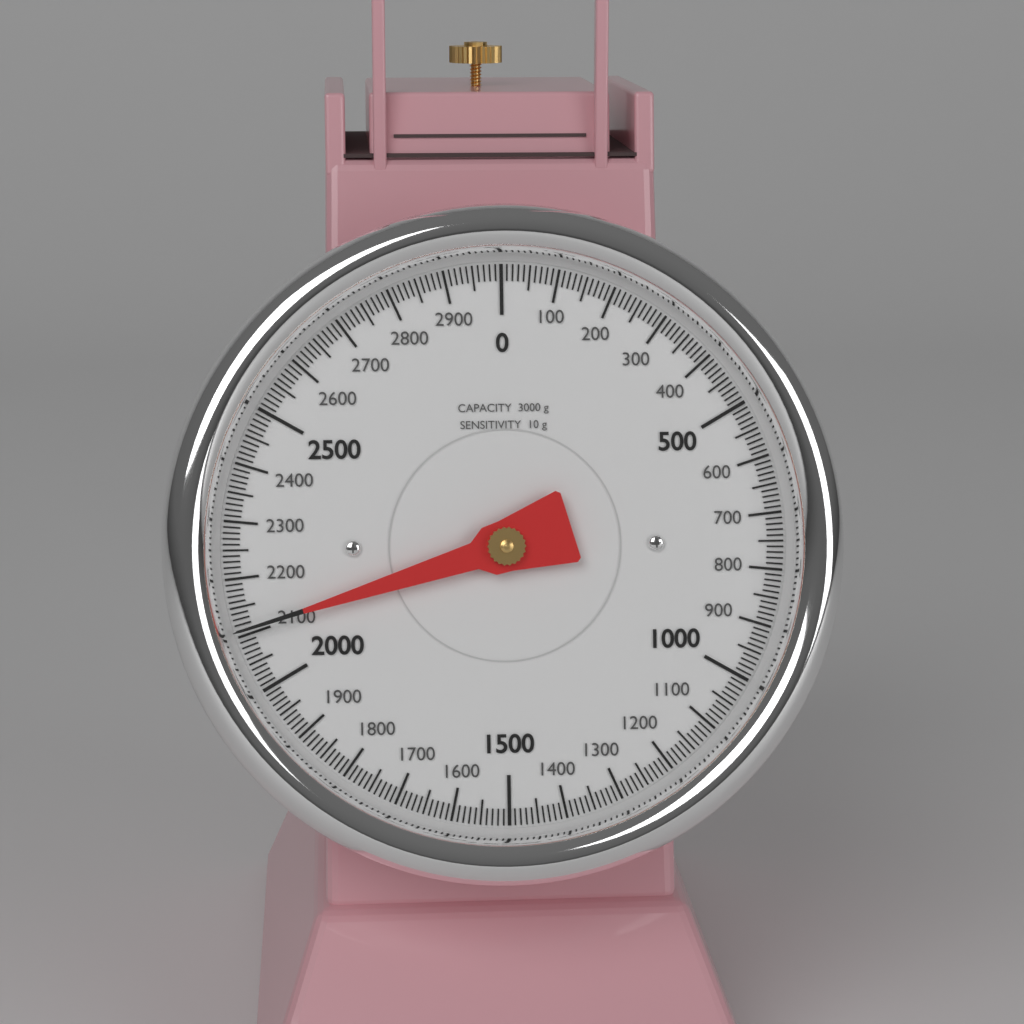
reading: 2110 g
